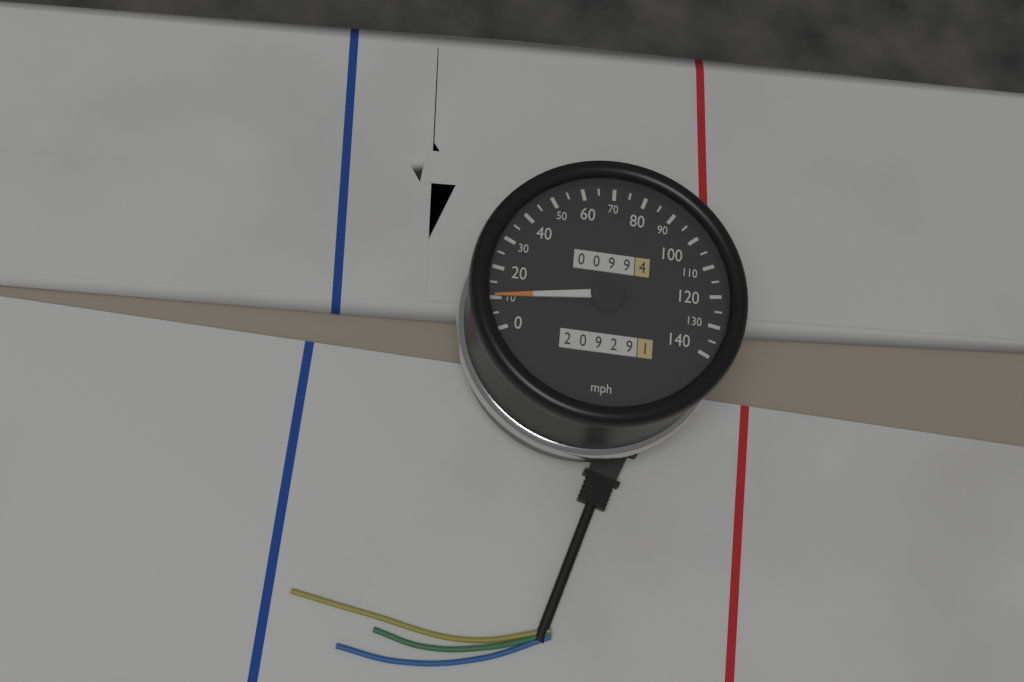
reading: 10 mph
